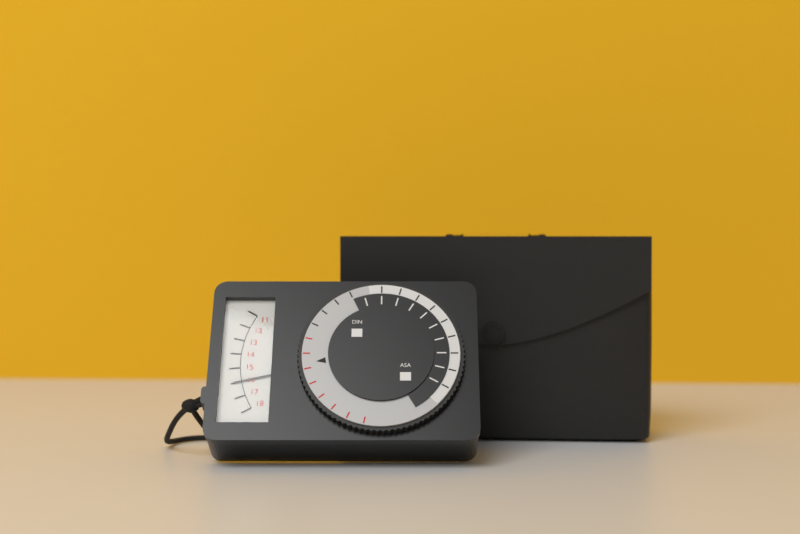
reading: 16 (no unit)
